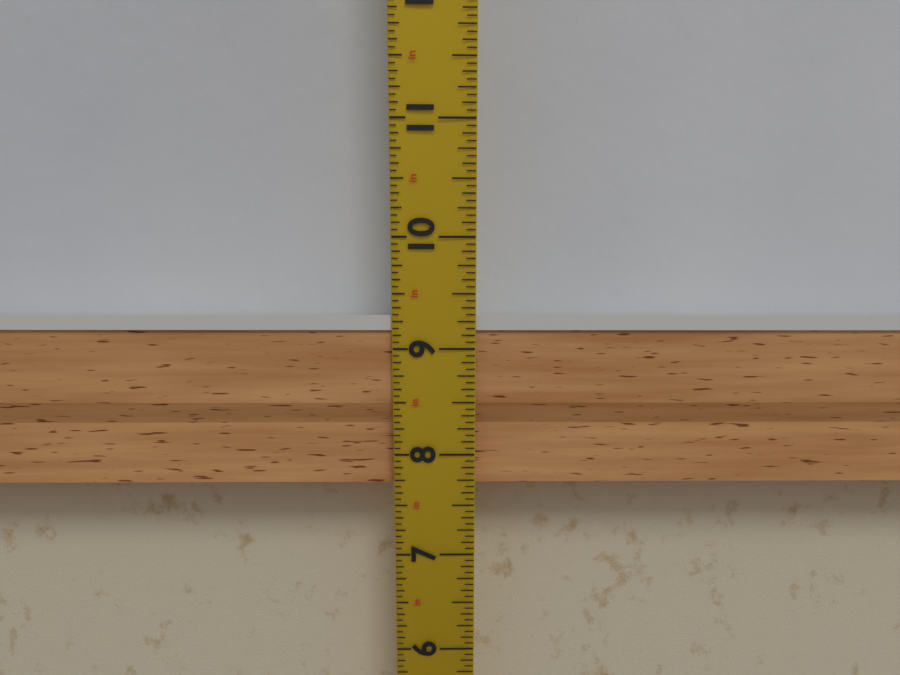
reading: 9.3125 in
